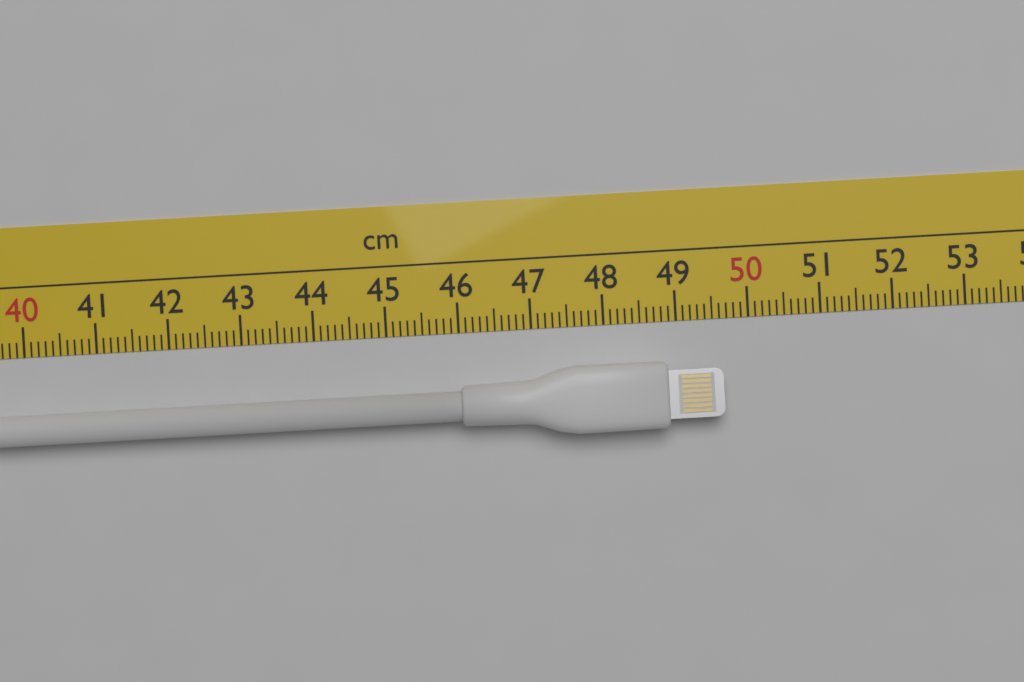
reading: 49.6 cm
